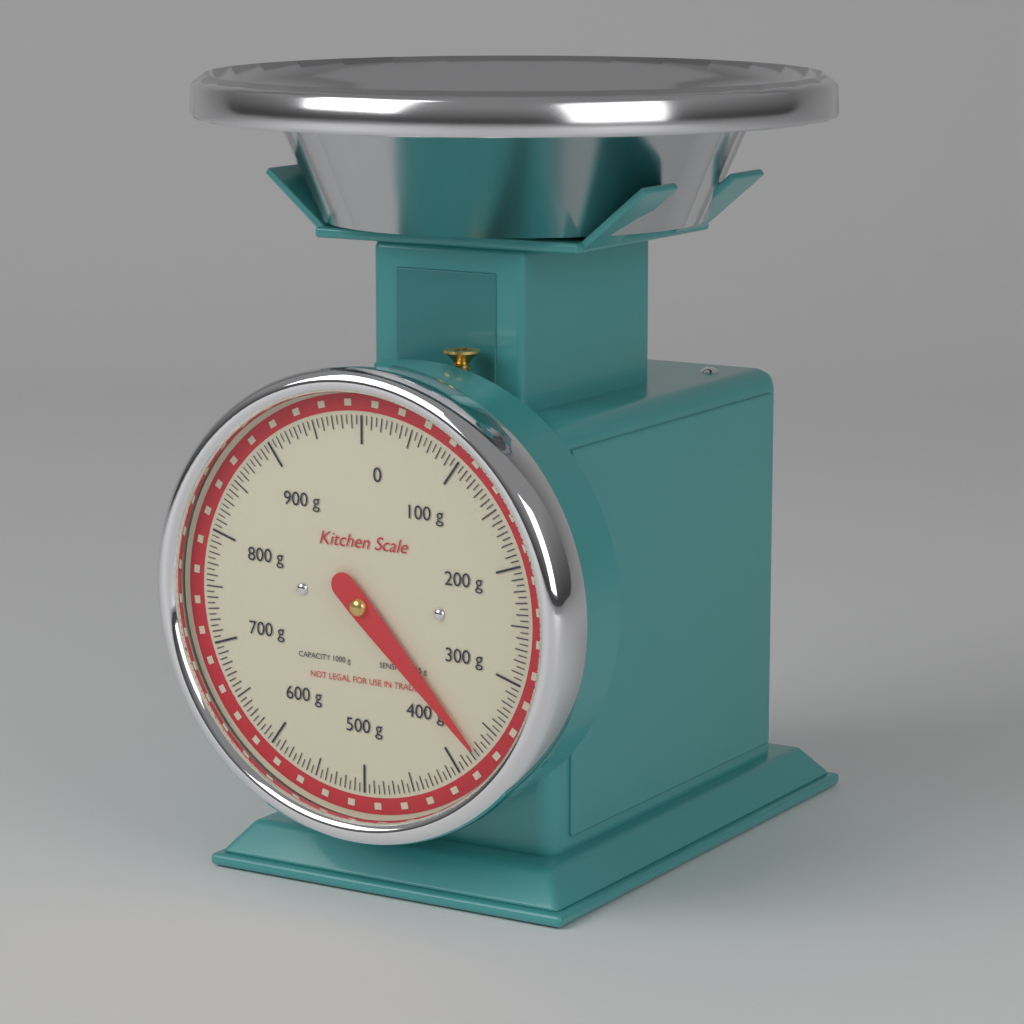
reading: 375 g
